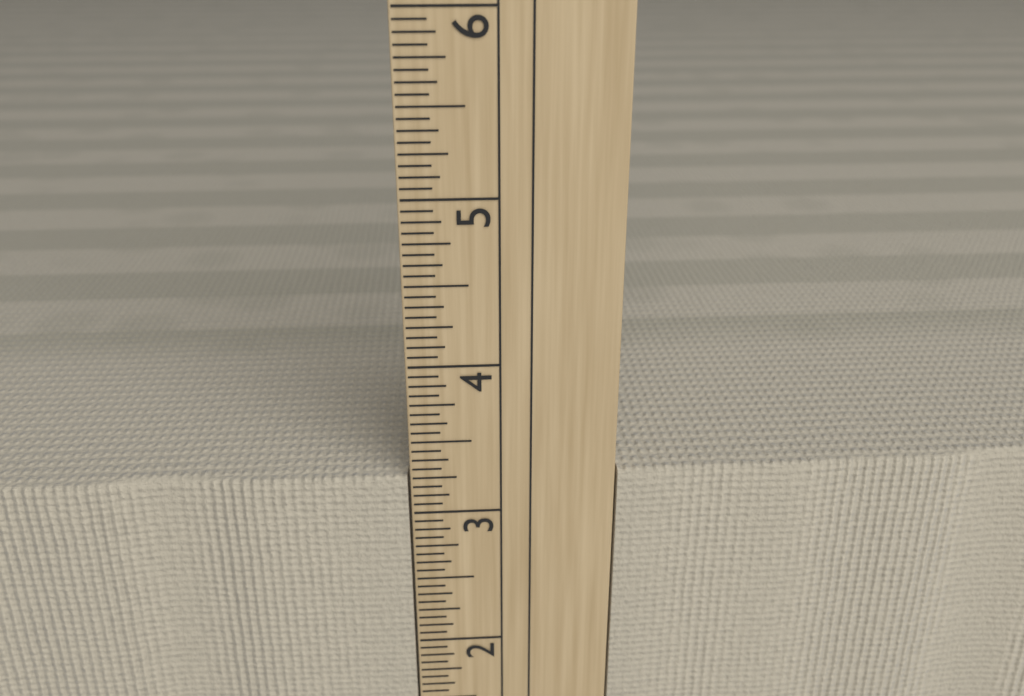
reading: 3.2500 in
